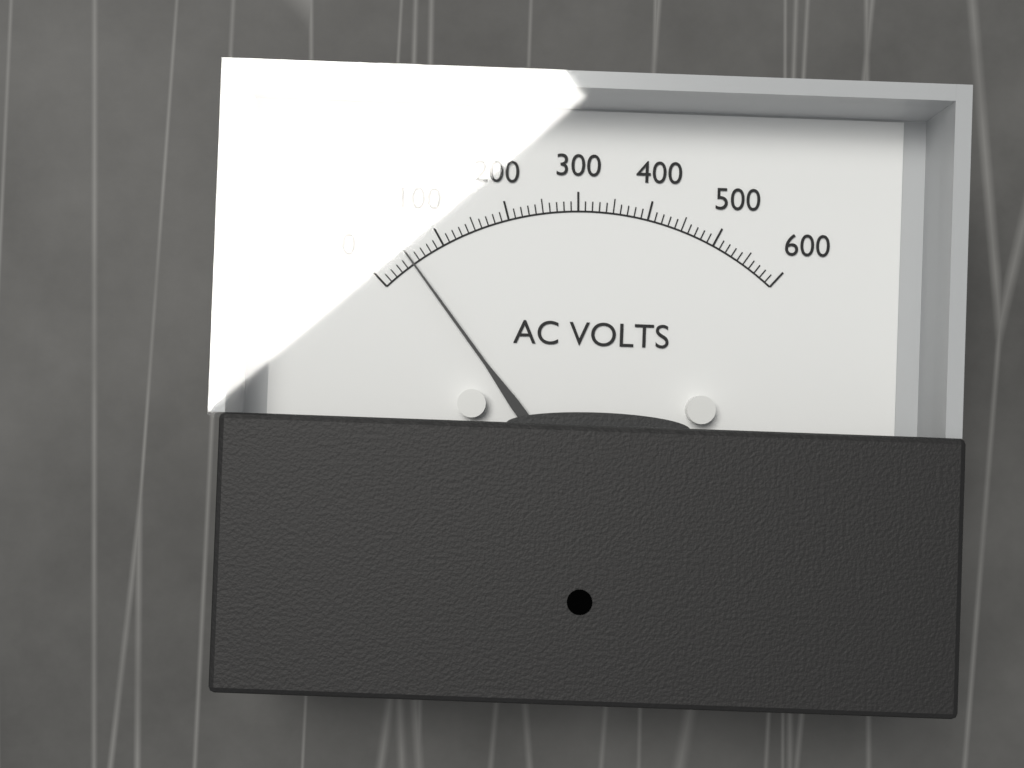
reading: 50 V
